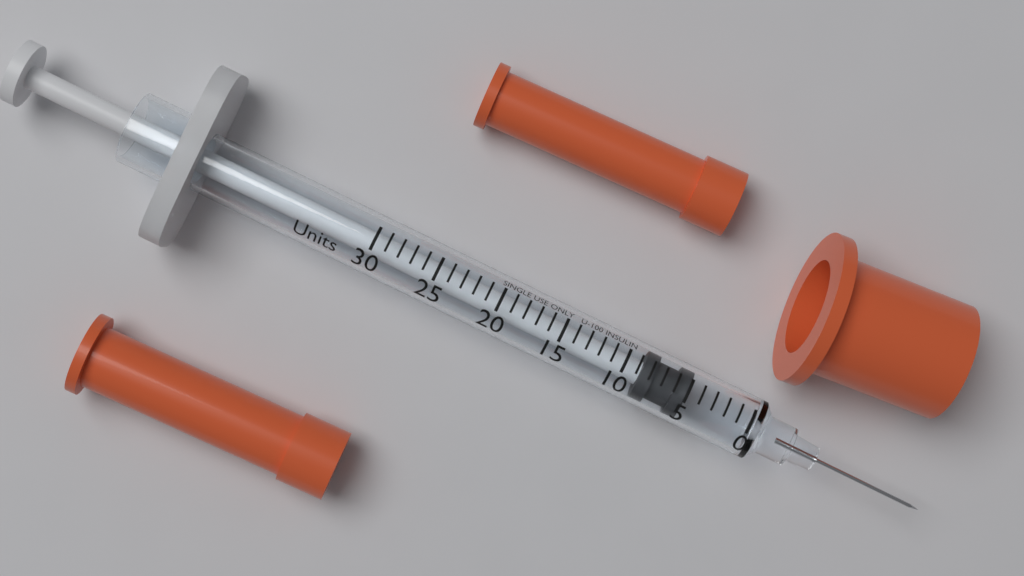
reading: 5 Units
